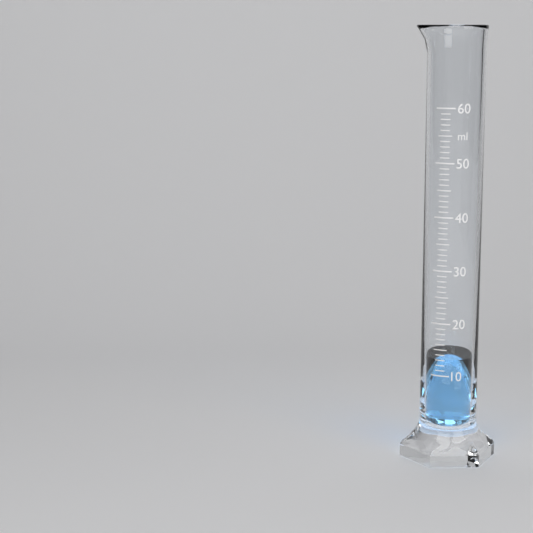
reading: 13 ml
